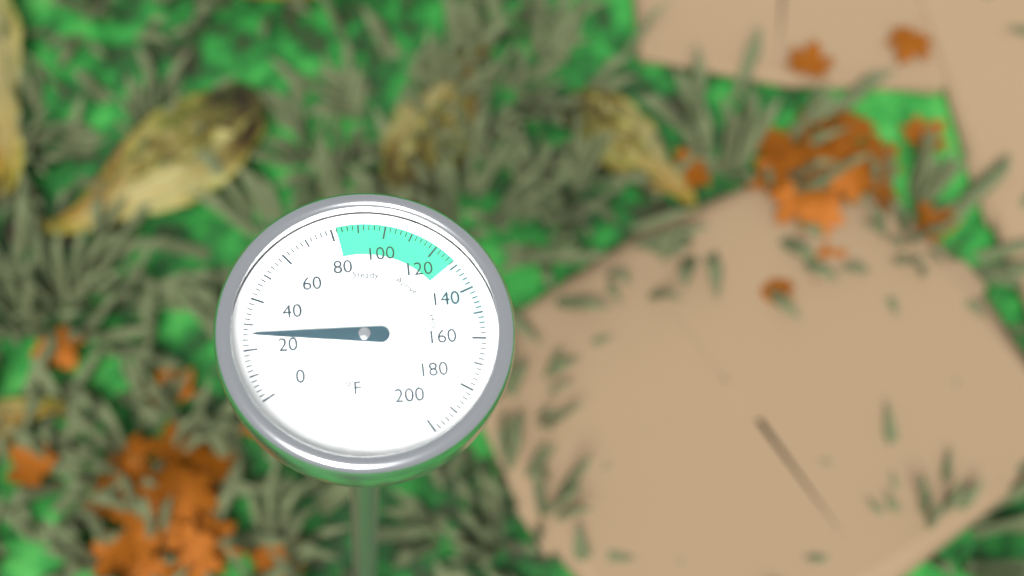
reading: 26 °F
